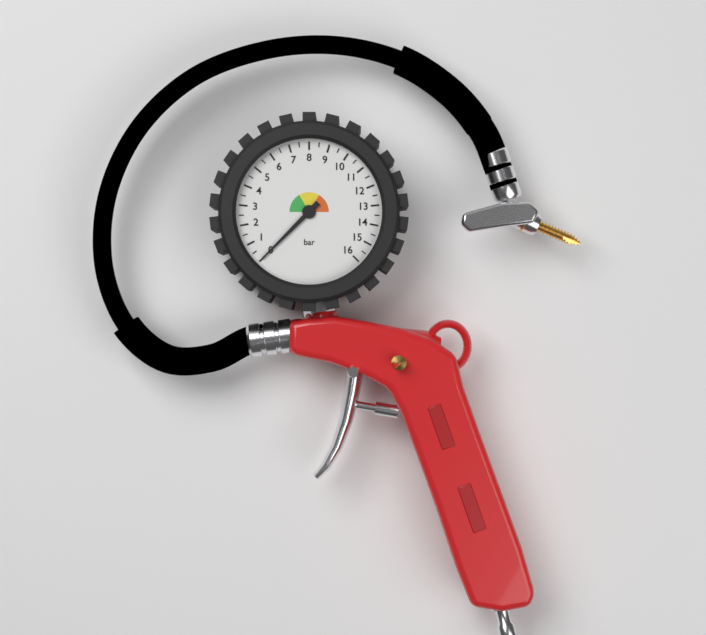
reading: 0.0 bar
